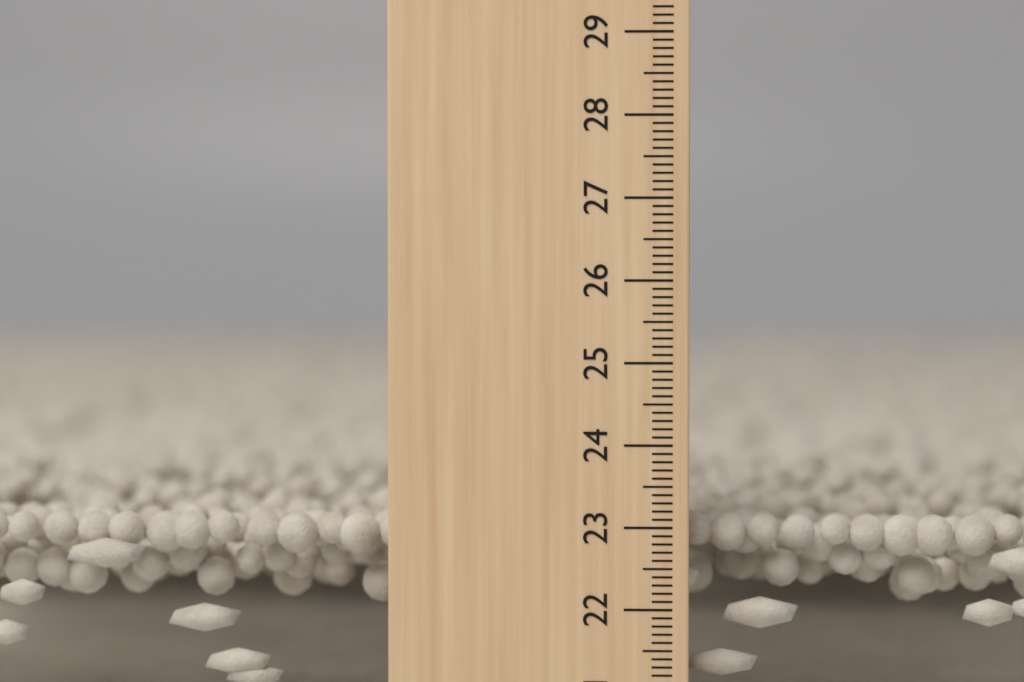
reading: 23.1 cm
